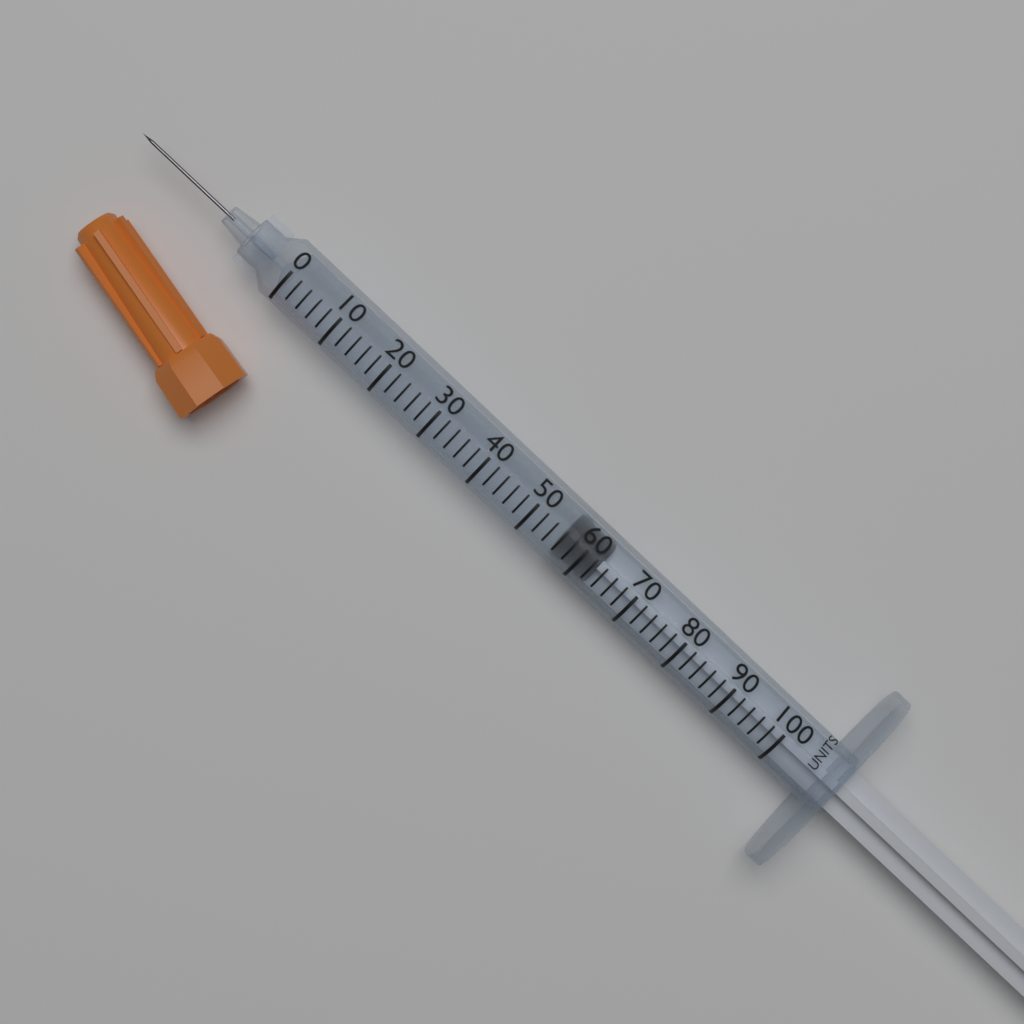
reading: 56 units
